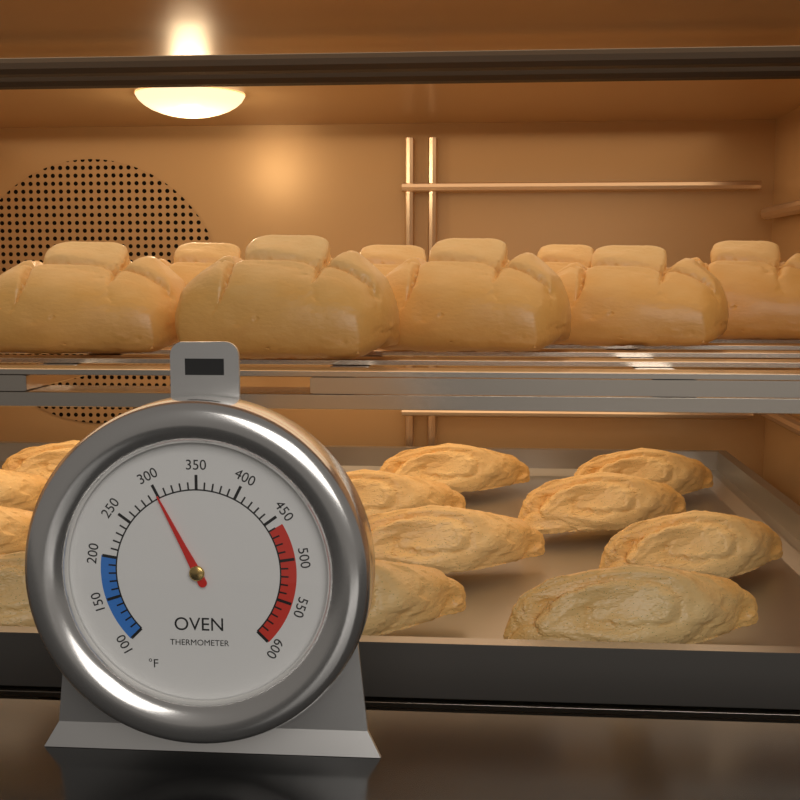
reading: 300 °F
